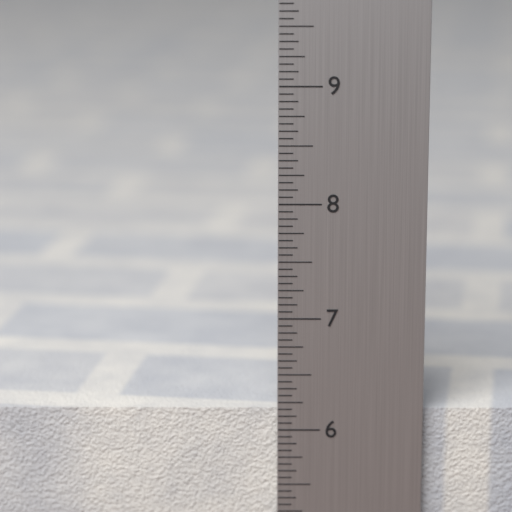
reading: 6.1875 in
